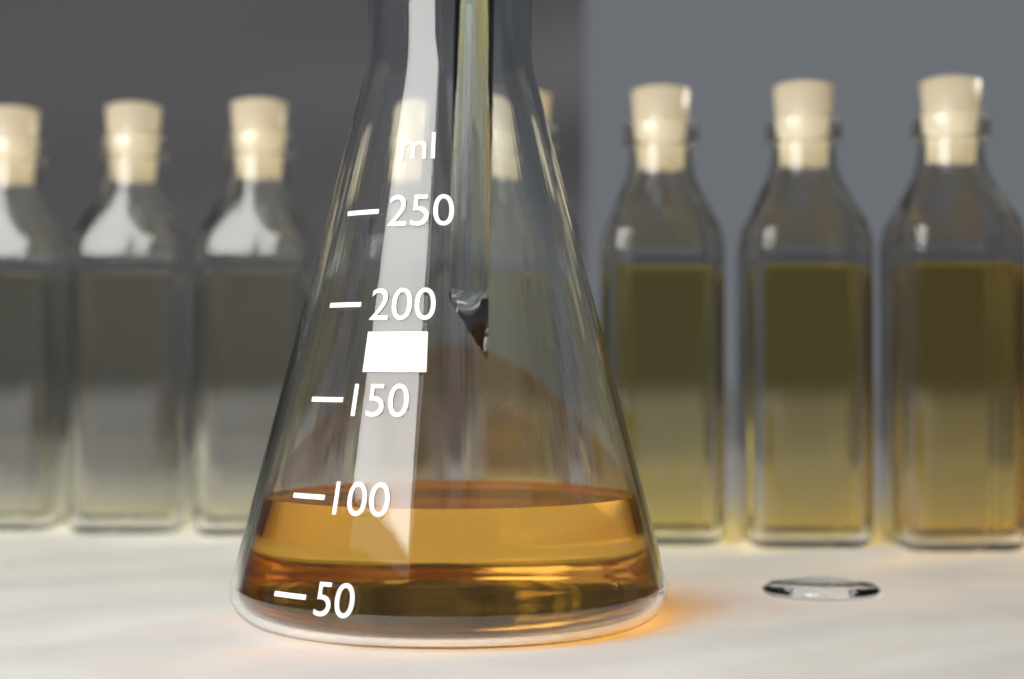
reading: 95 ml
